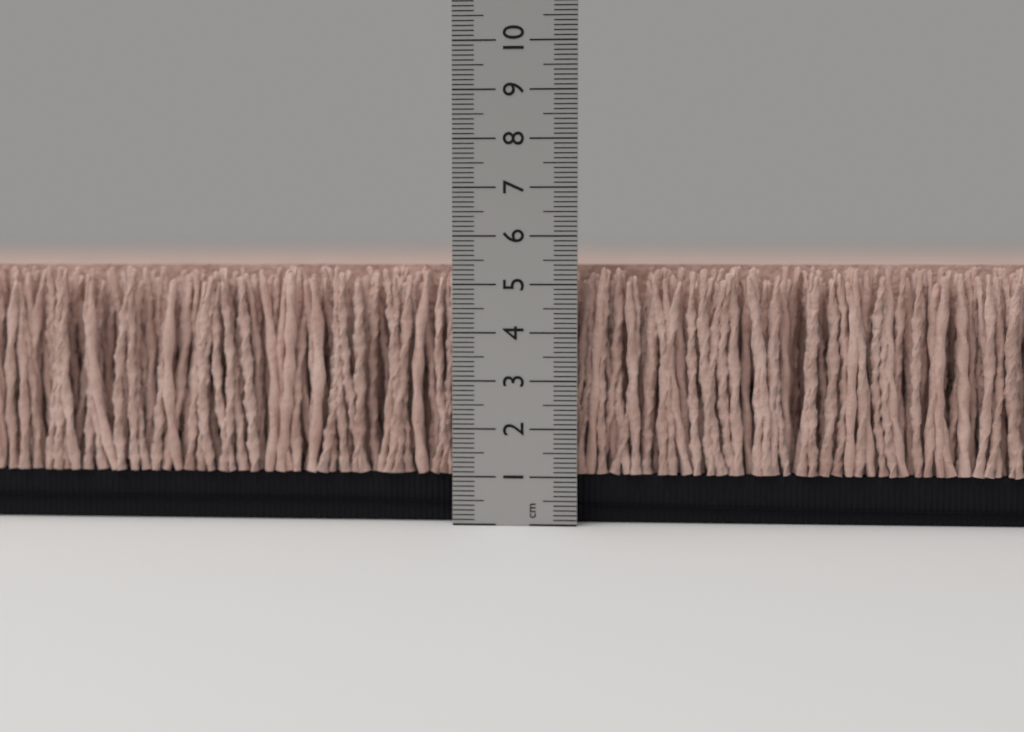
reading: 5.4 cm
